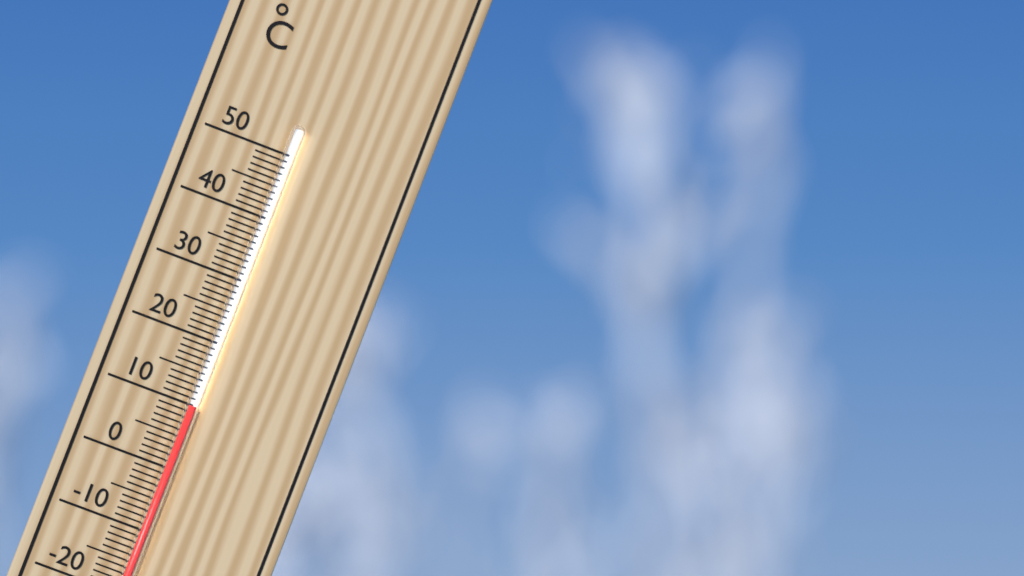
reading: 10 °C
